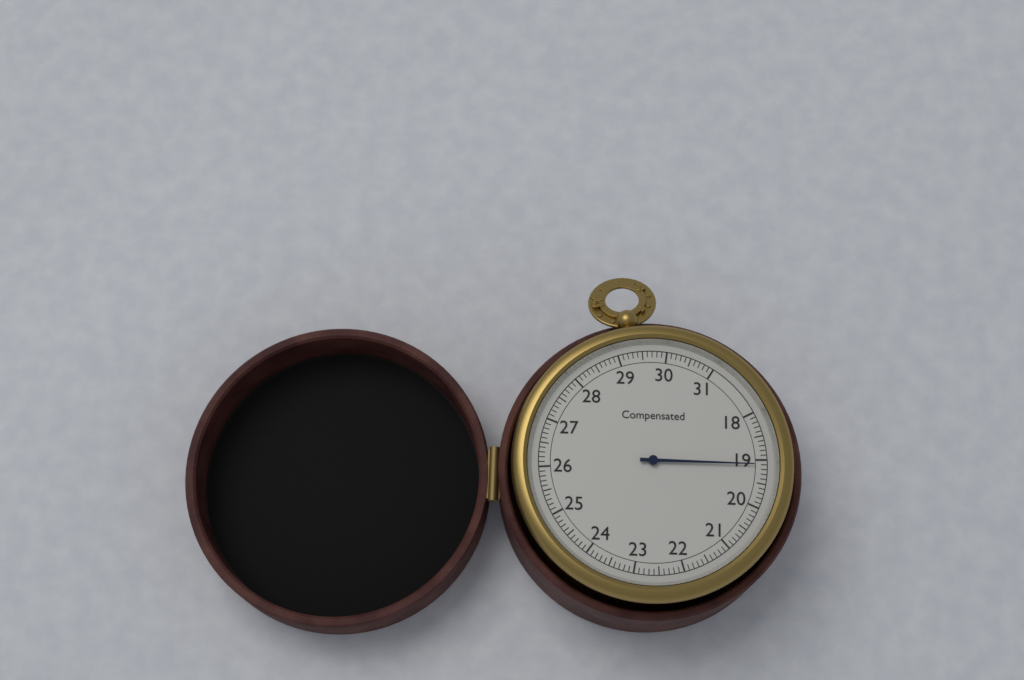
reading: 19.1 (no unit)
